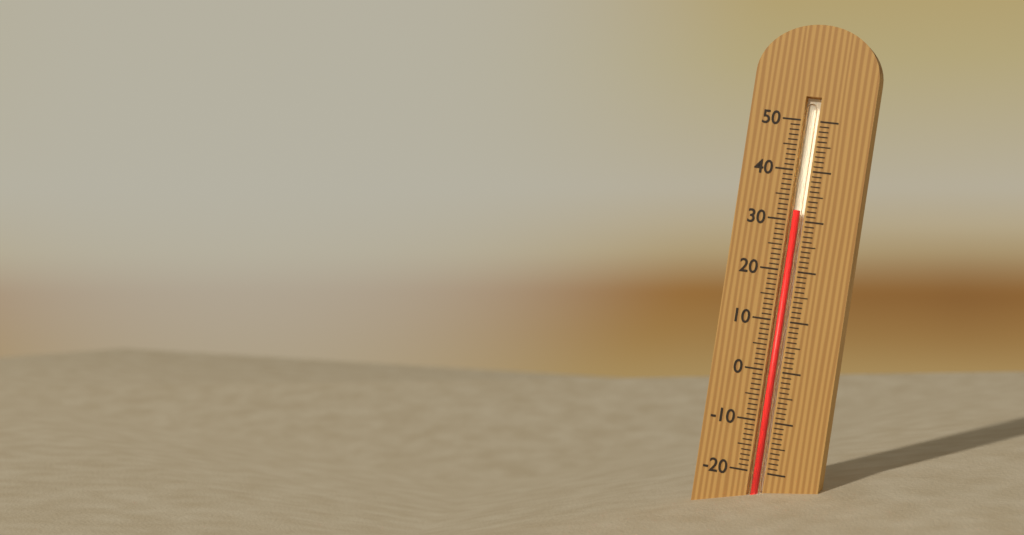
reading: 32 (no unit)
